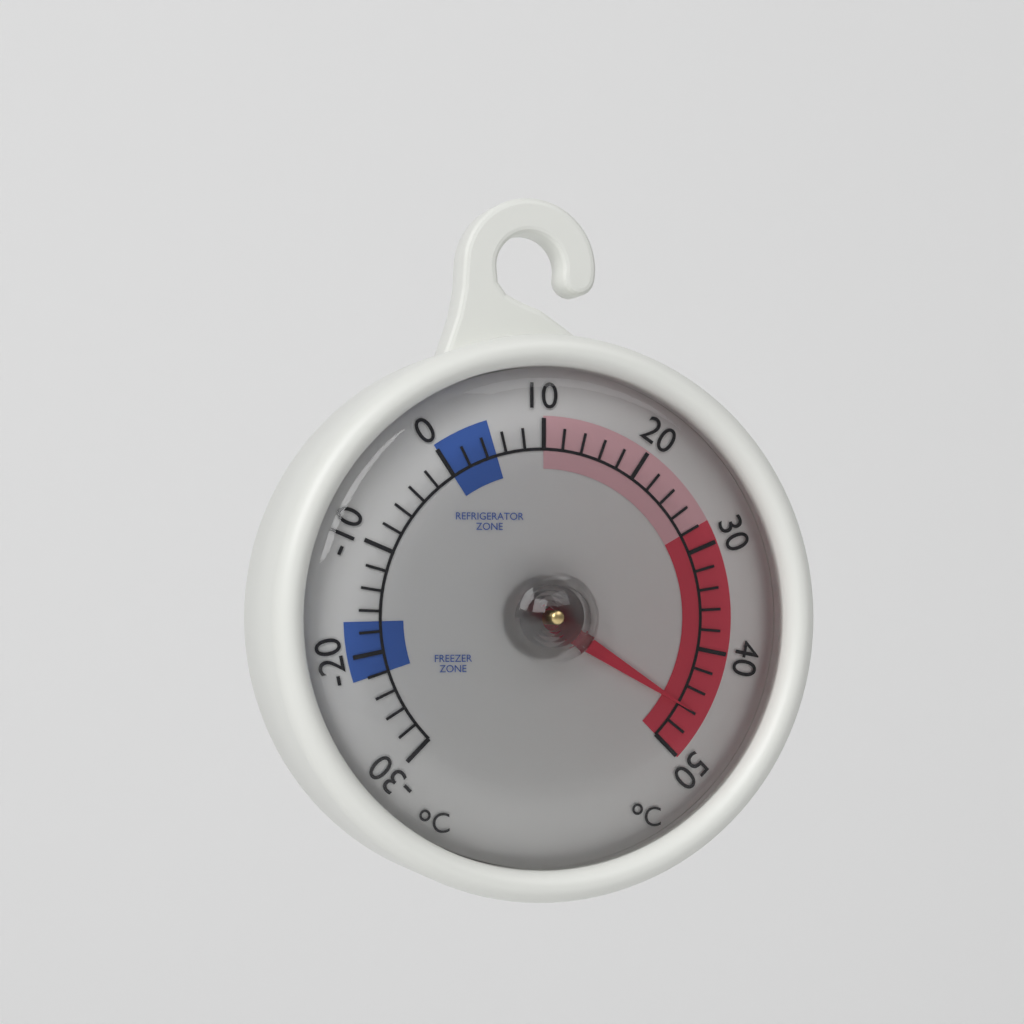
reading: 46 °C
